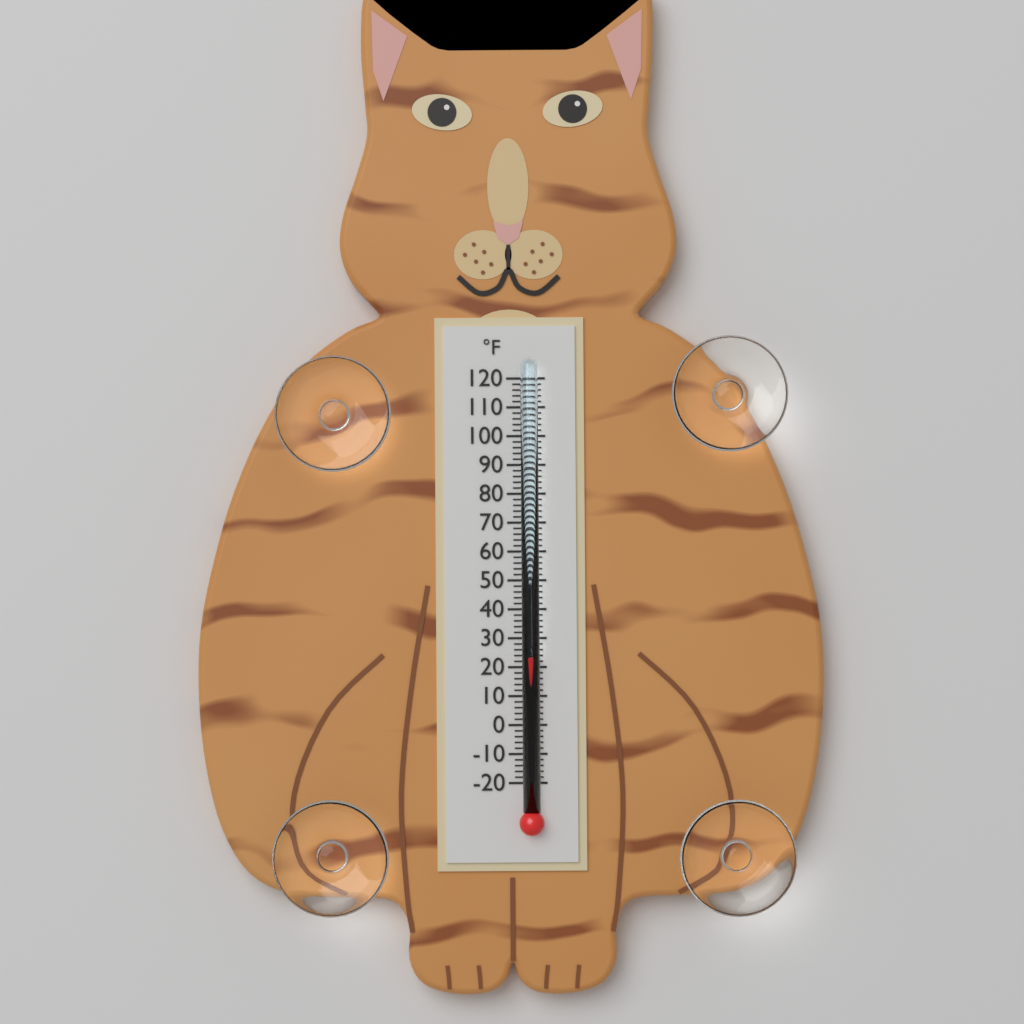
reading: 24 °F
